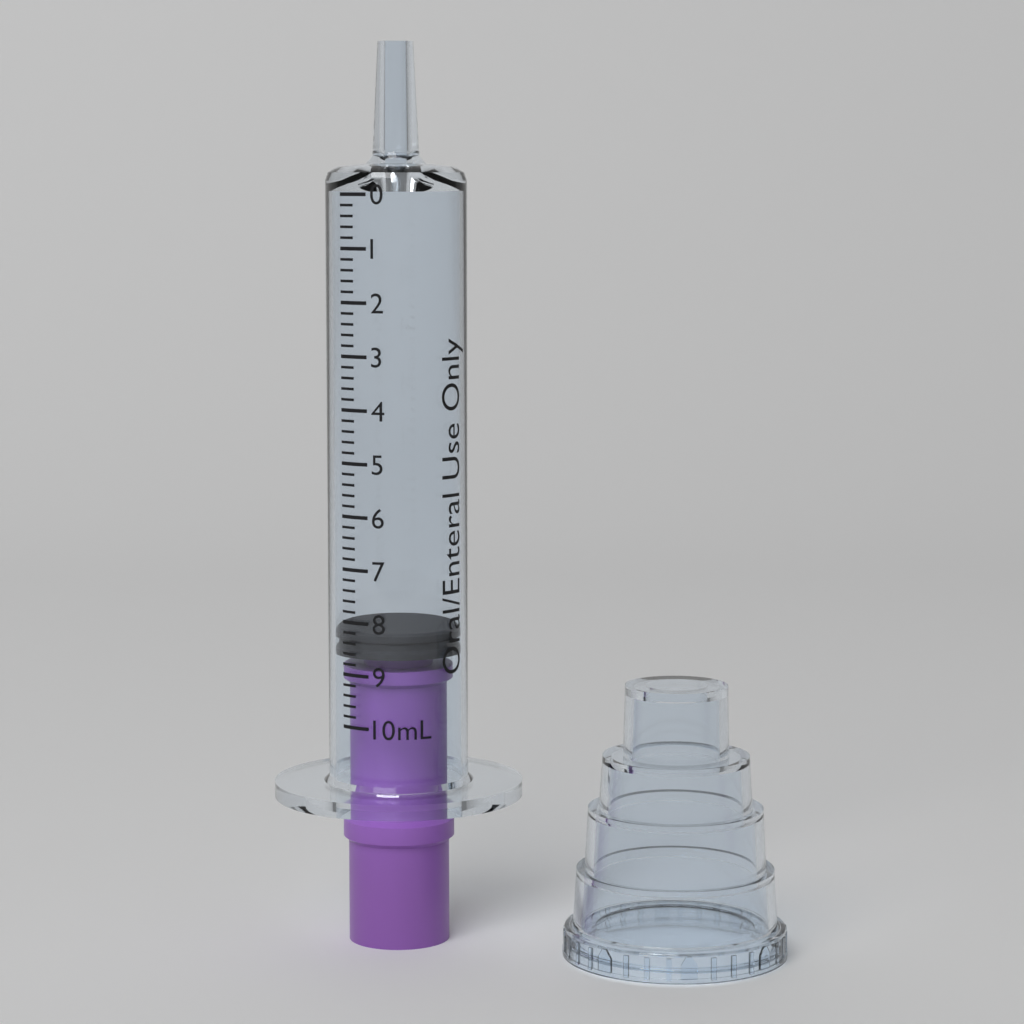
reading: 8.2 mL
